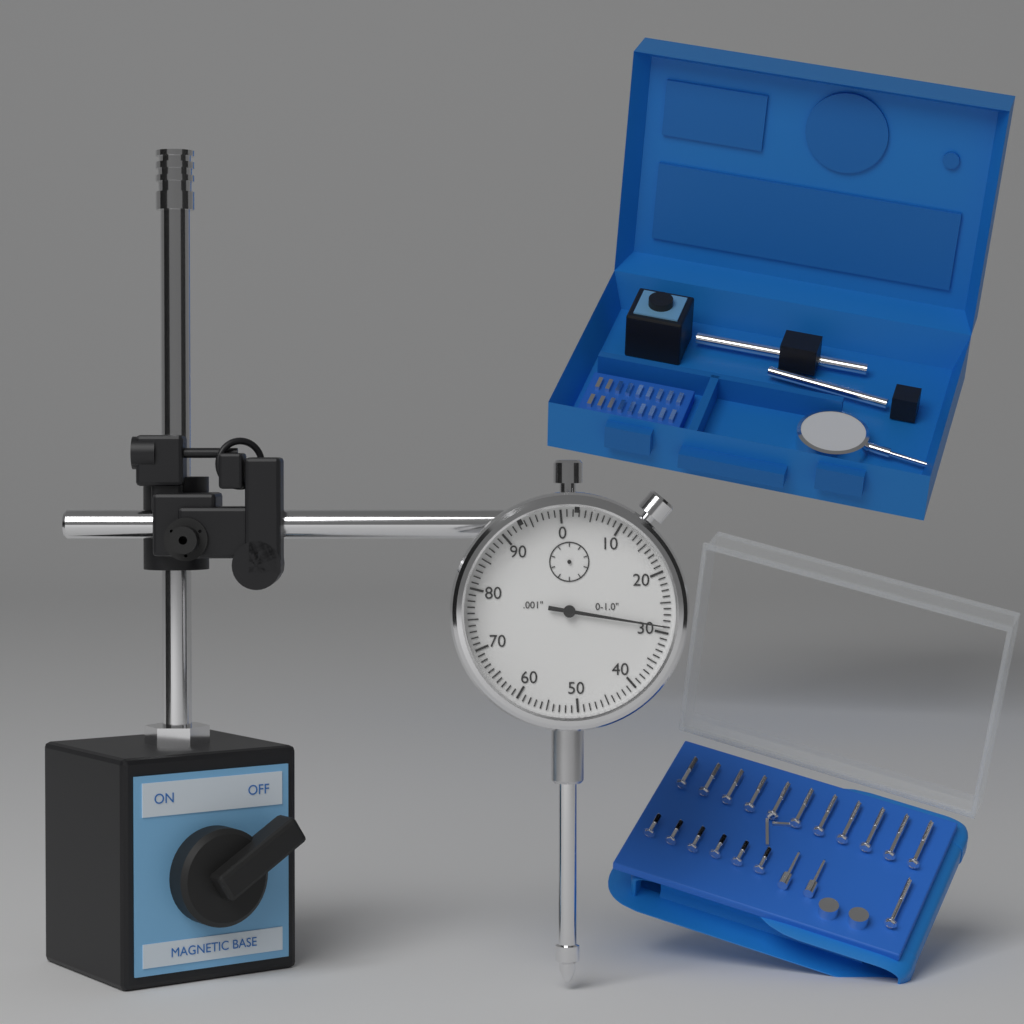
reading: 0.029 in
